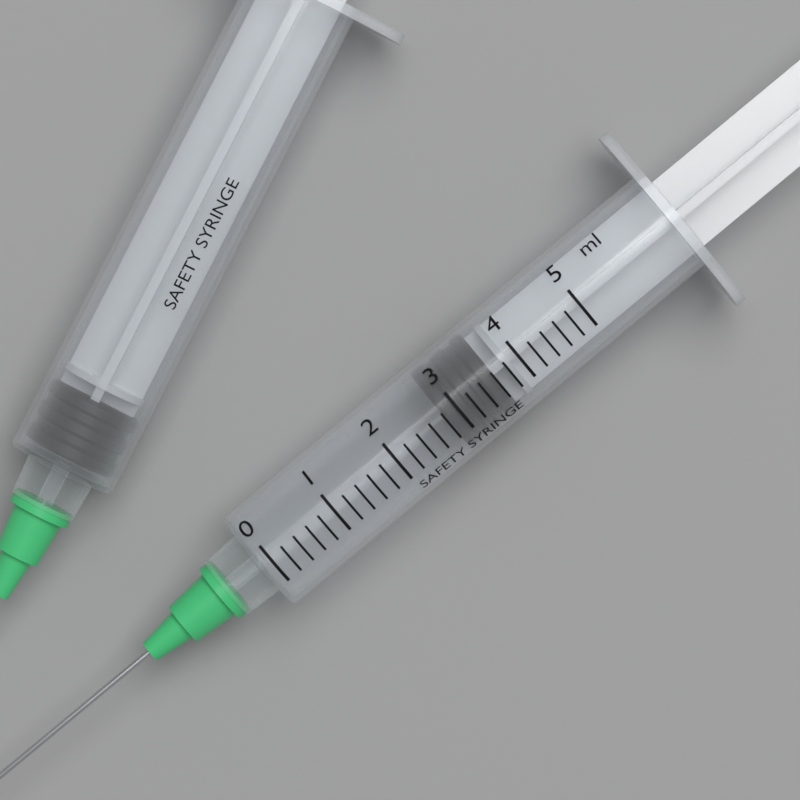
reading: 2.8 ml
